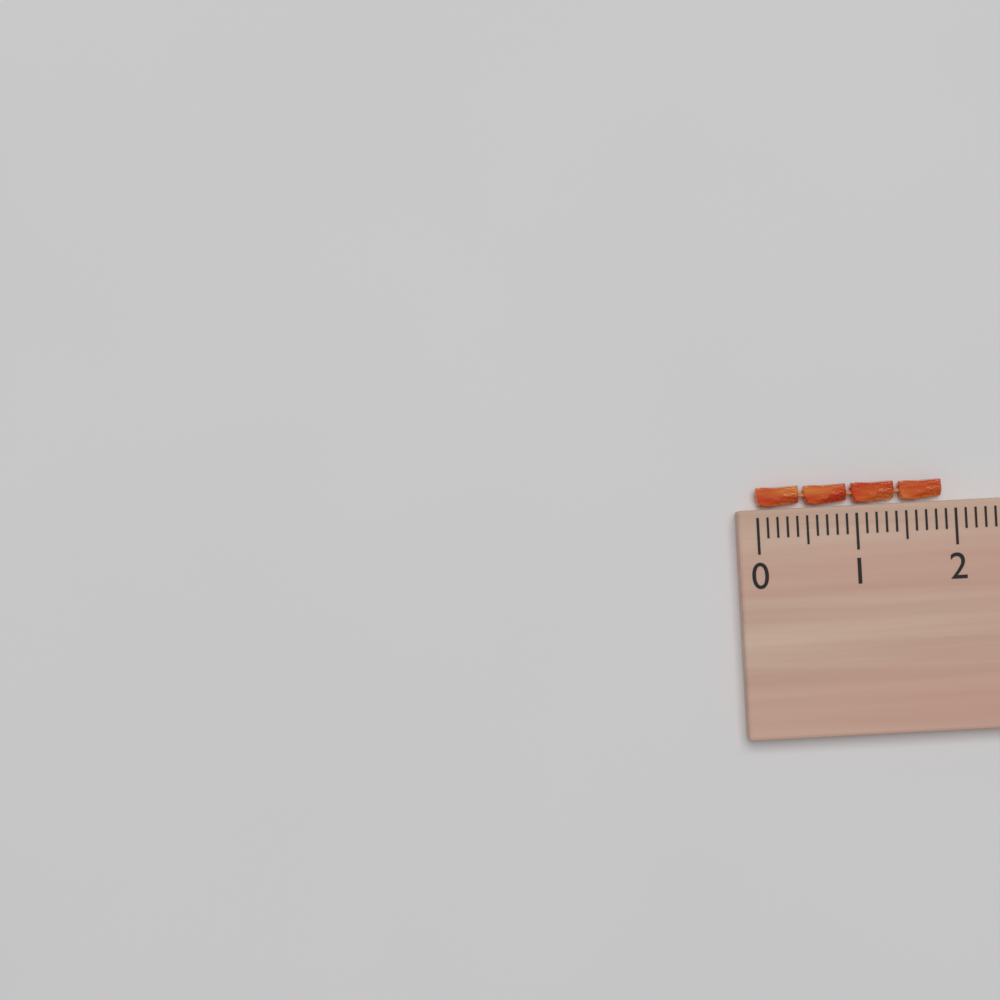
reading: 1.9 (no unit)
